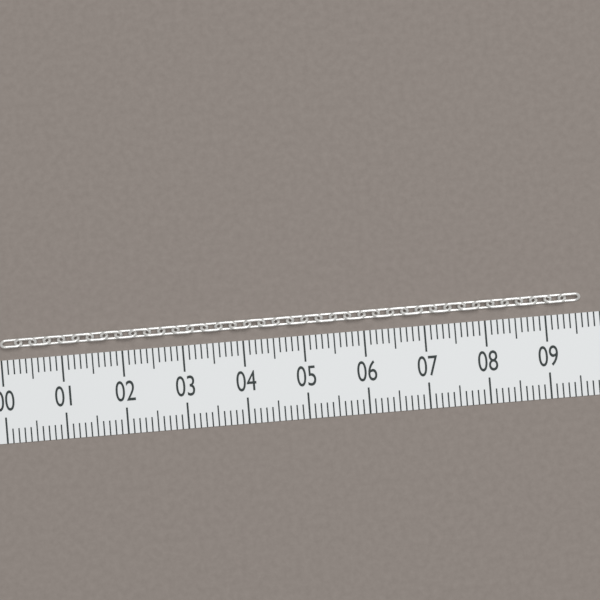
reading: 9.6 (no unit)
